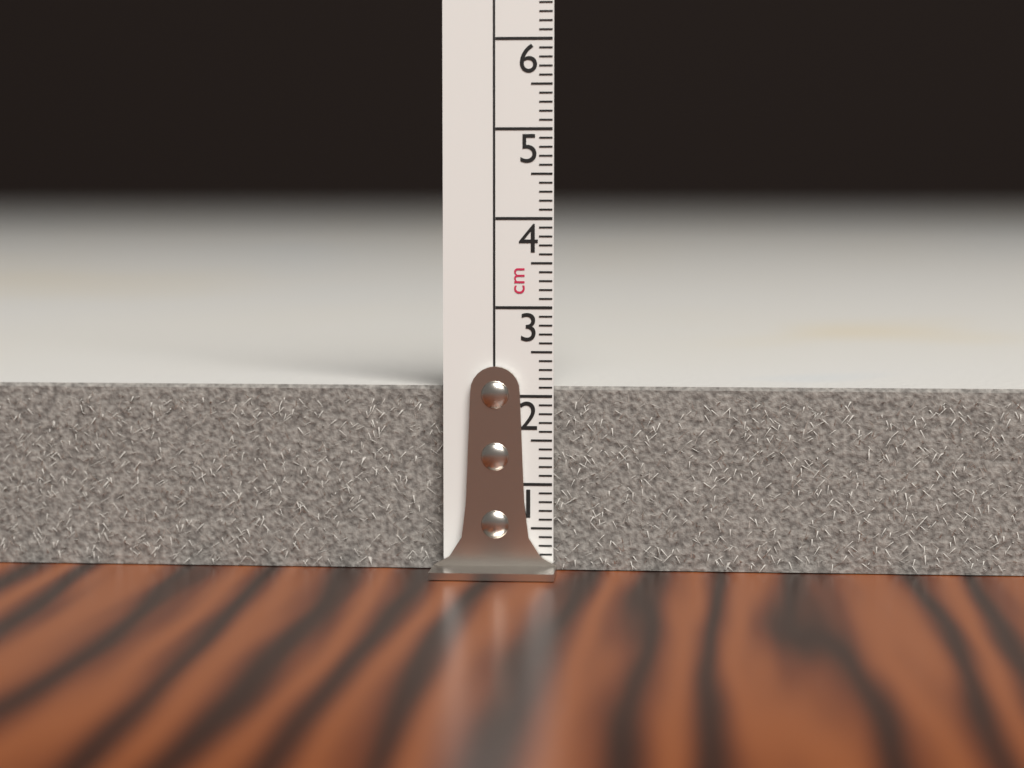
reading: 2.1 cm
